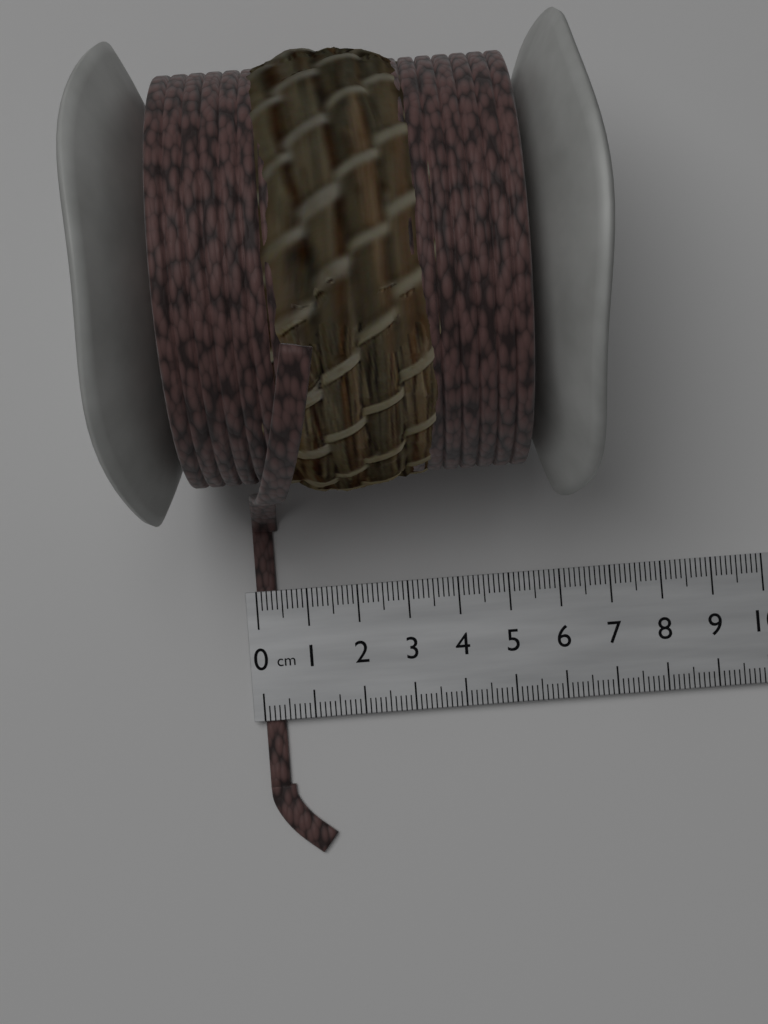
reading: 0.4 cm
